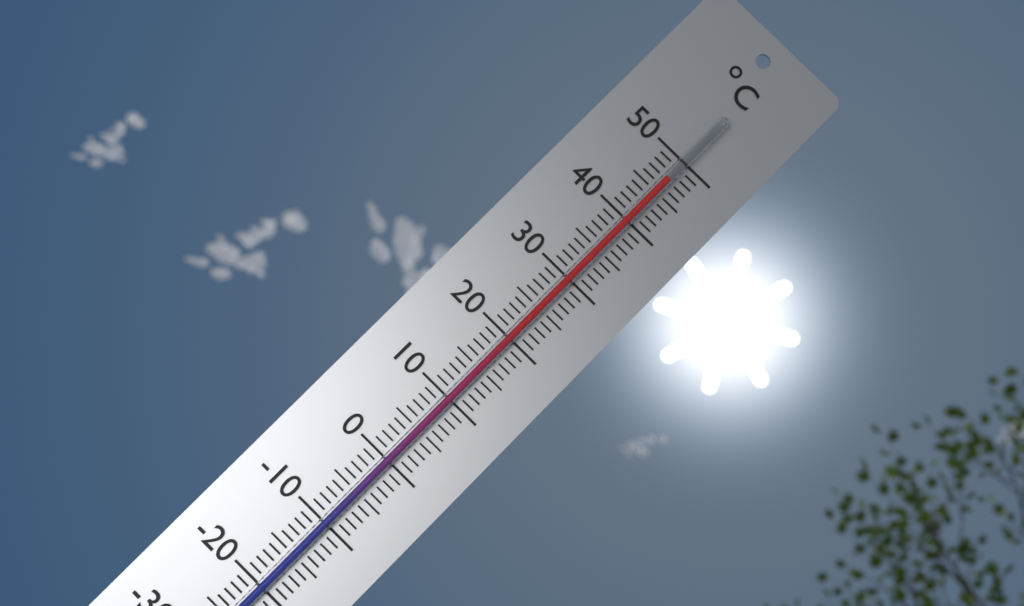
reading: 47 °C
